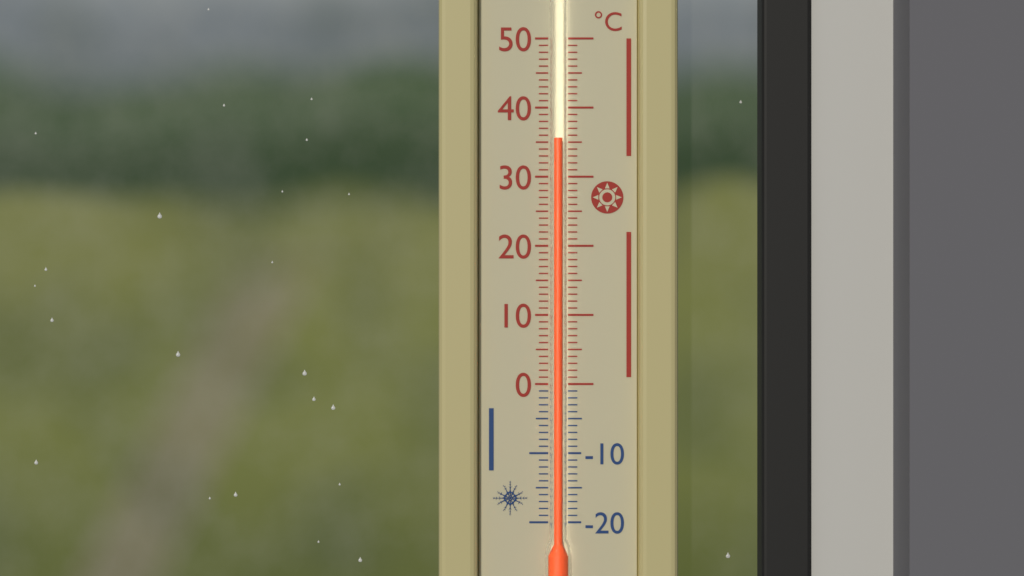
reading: 35.5 °C
